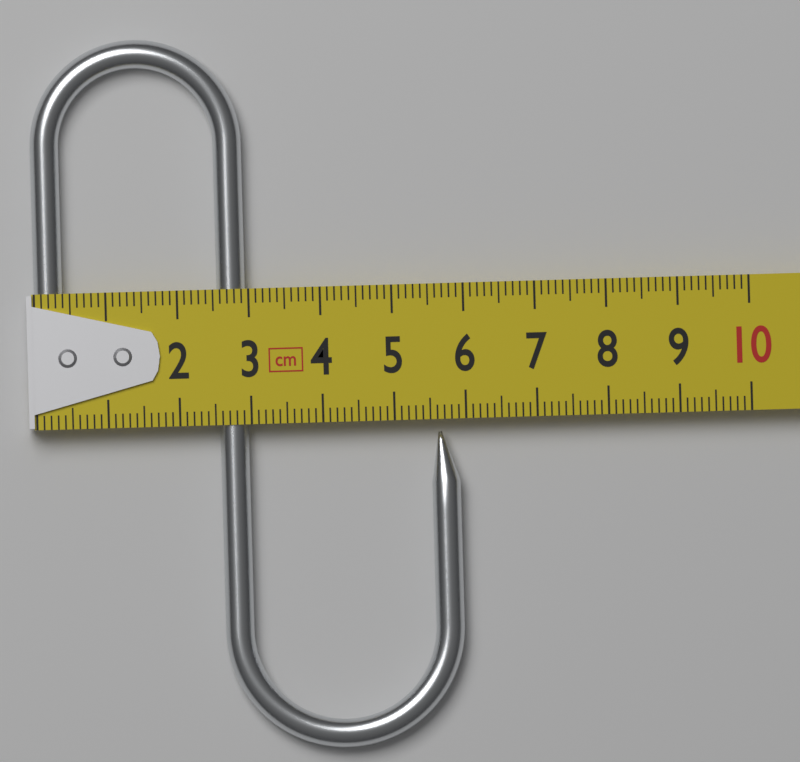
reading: 5.9 cm
